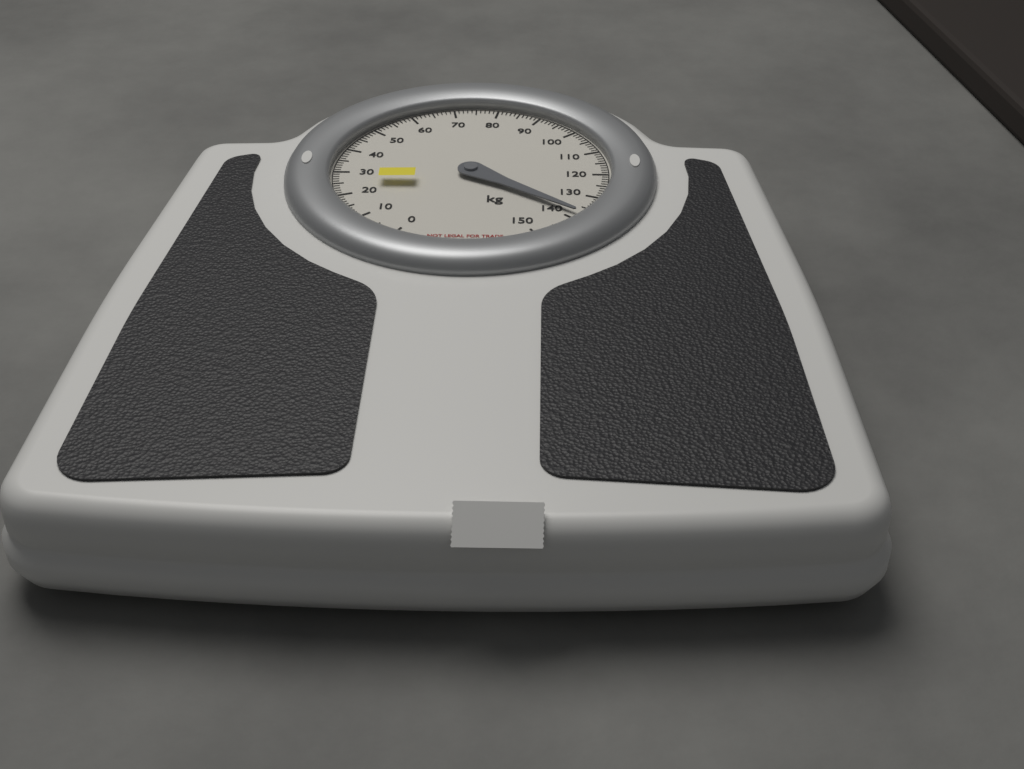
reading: 138 kg
